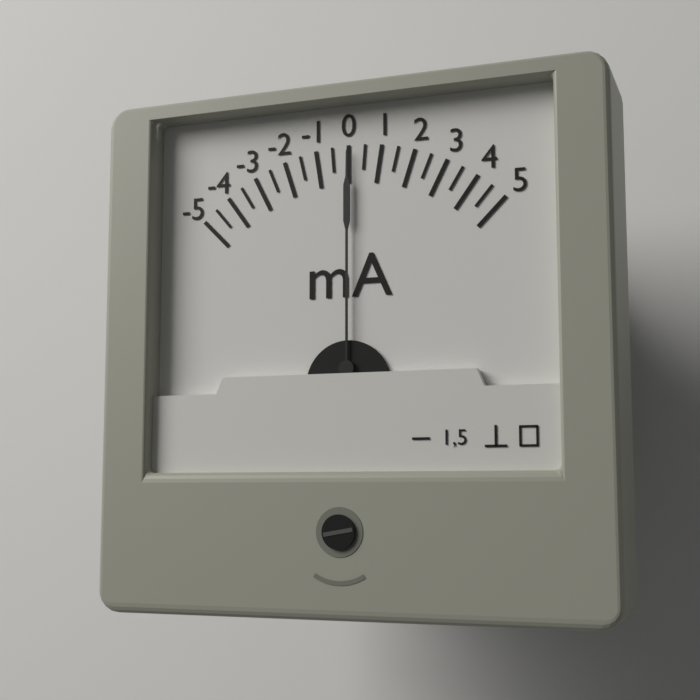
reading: 0.0 mA
